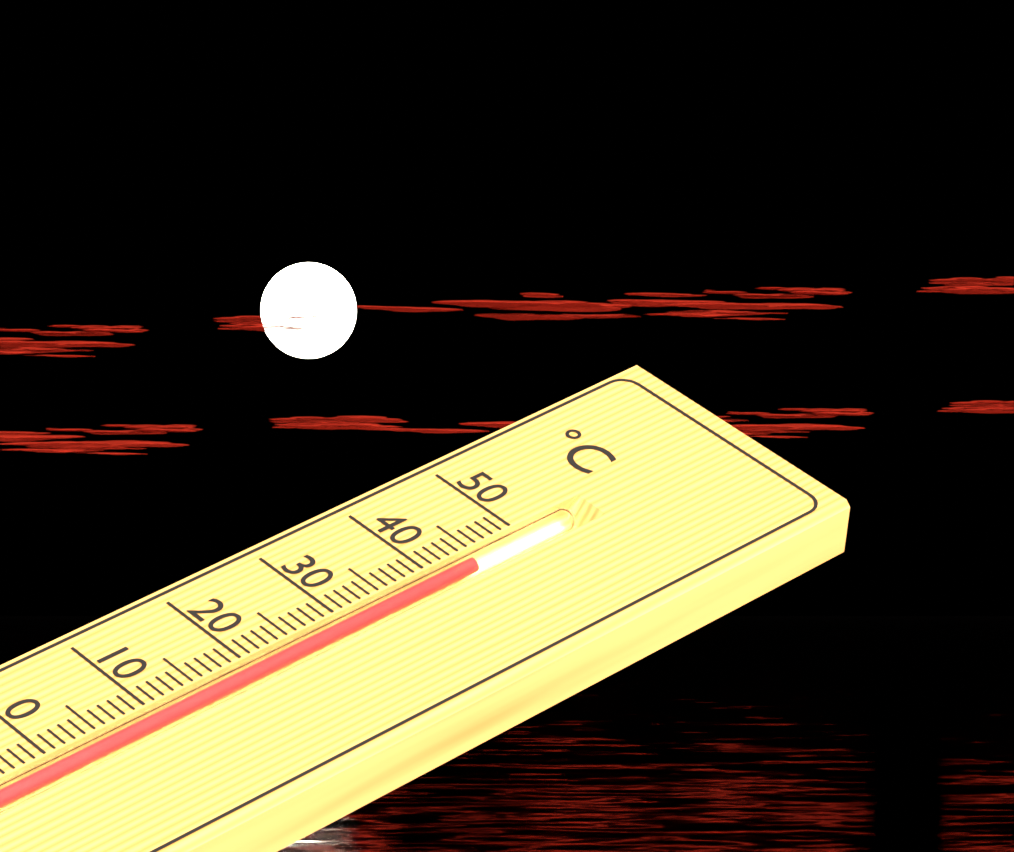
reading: 44 °C
